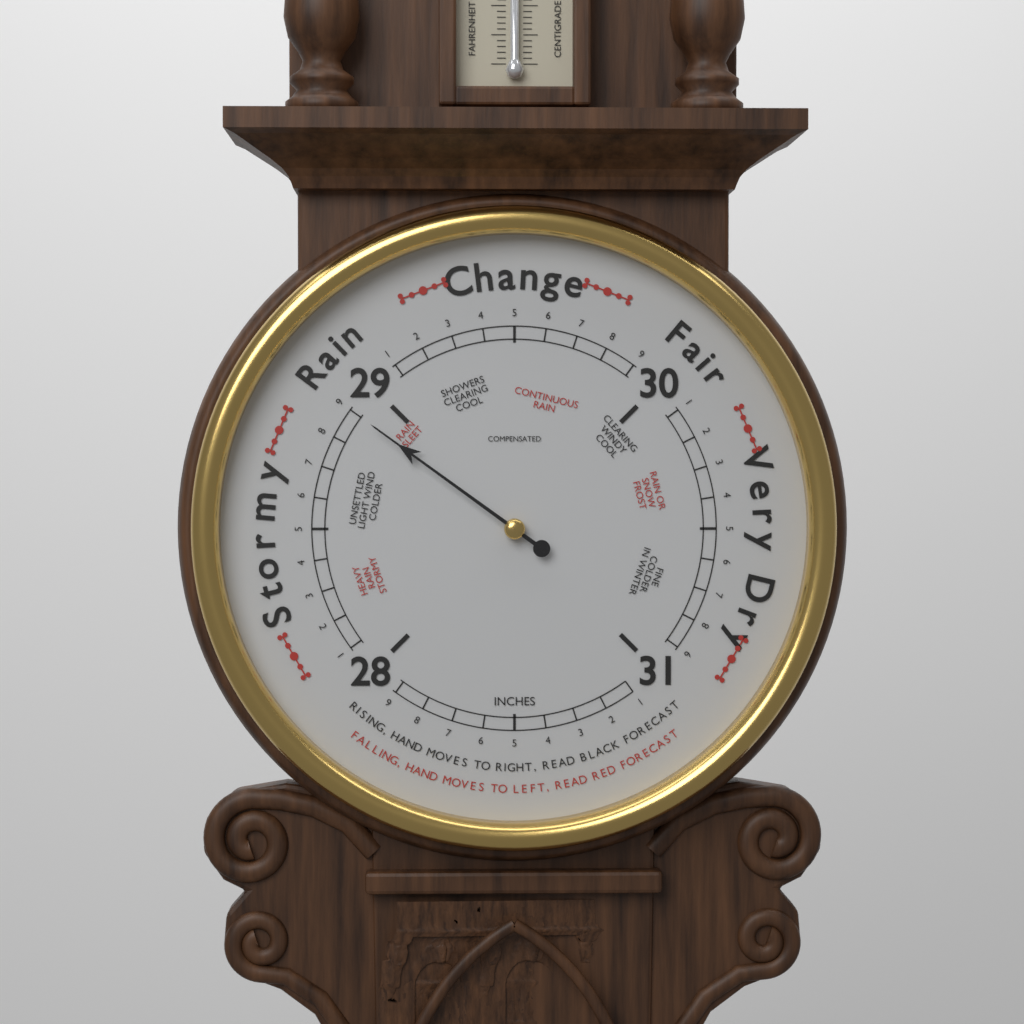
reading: 28.9 inHg
